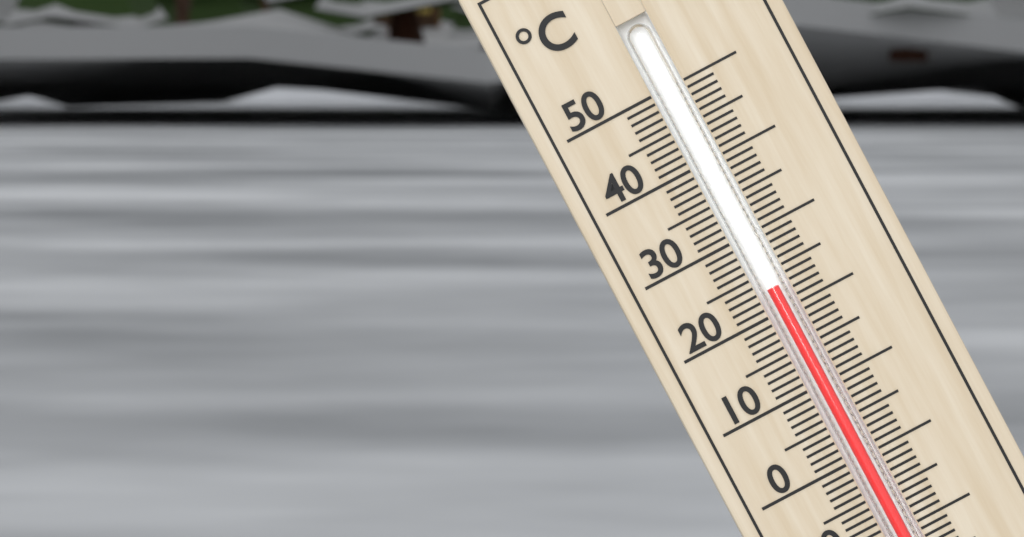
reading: 23 °C
